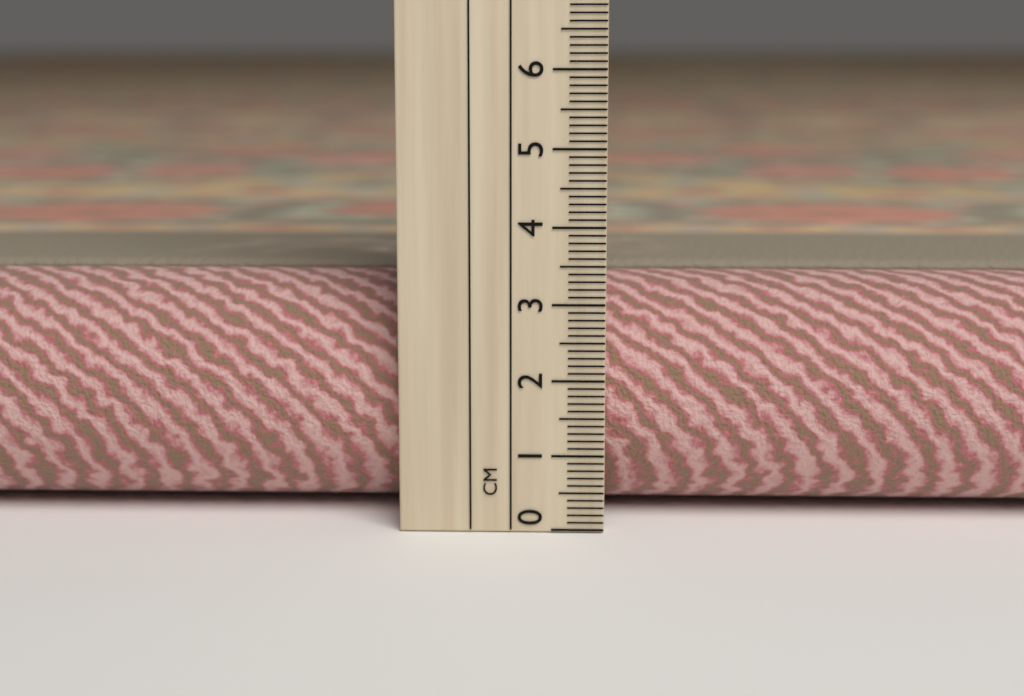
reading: 3.2 cm
